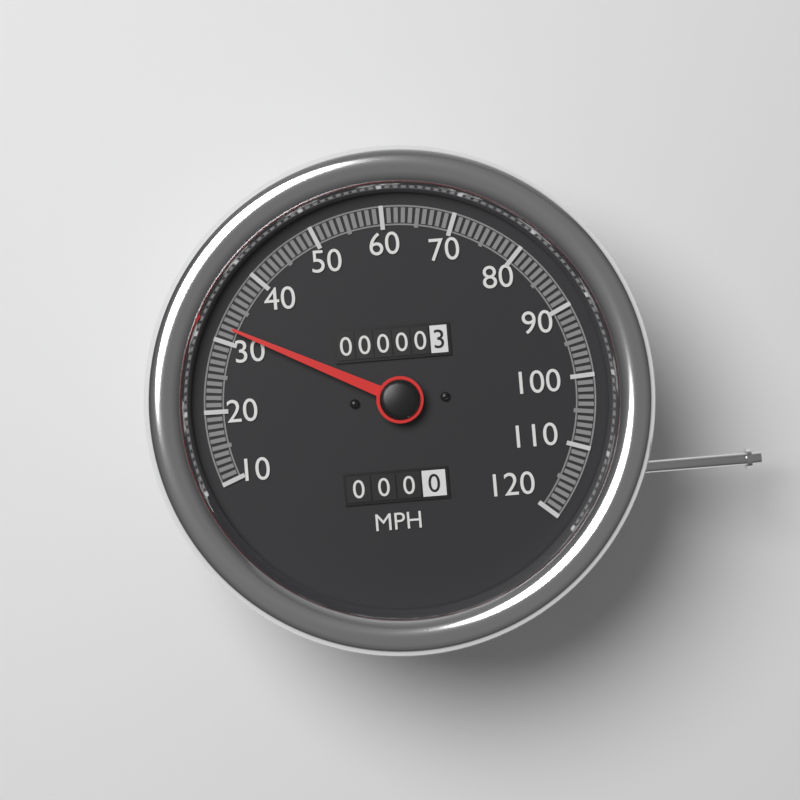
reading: 32 MPH
